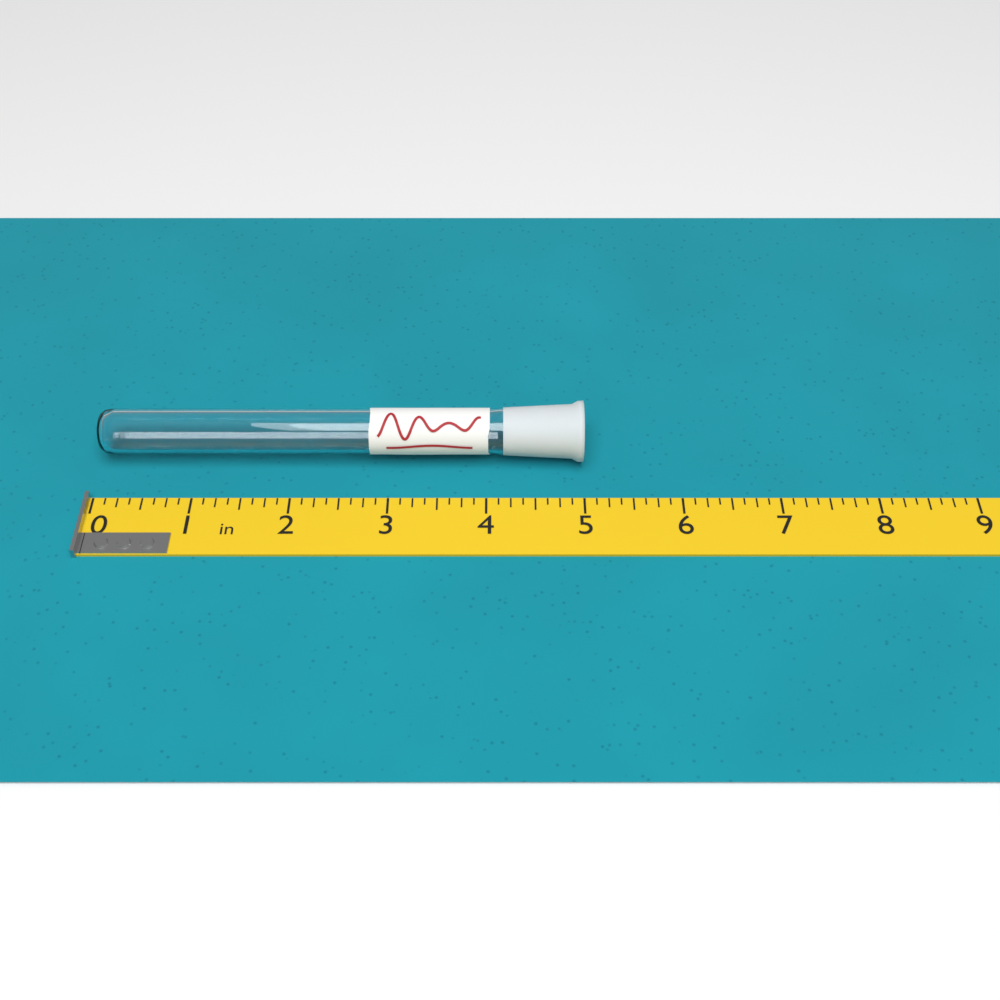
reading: 5.000 in
